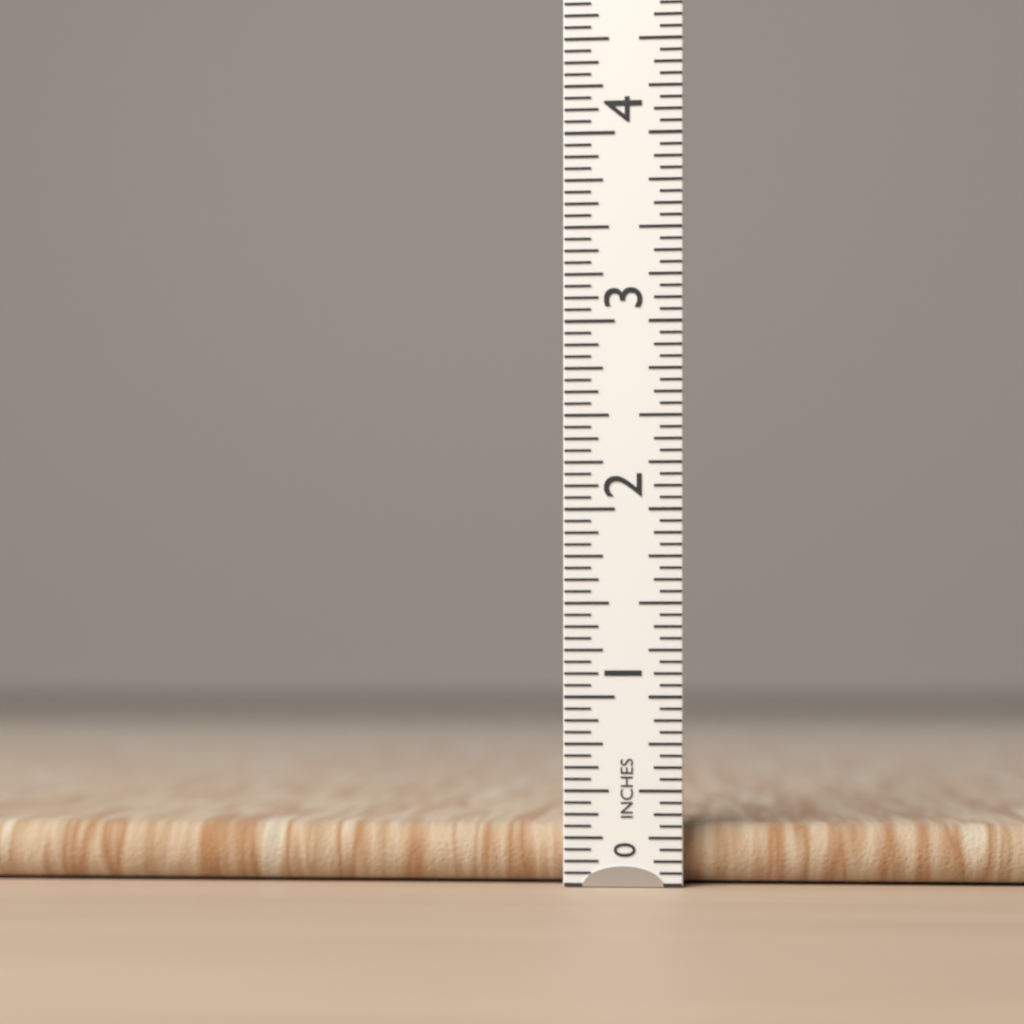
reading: 0.3125 in
